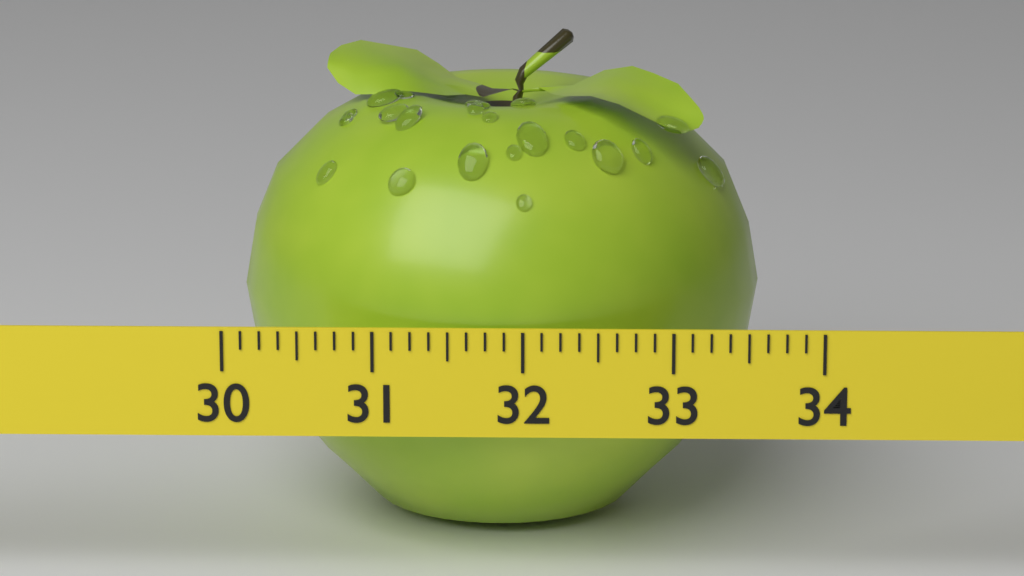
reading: 33.625 (no unit)
